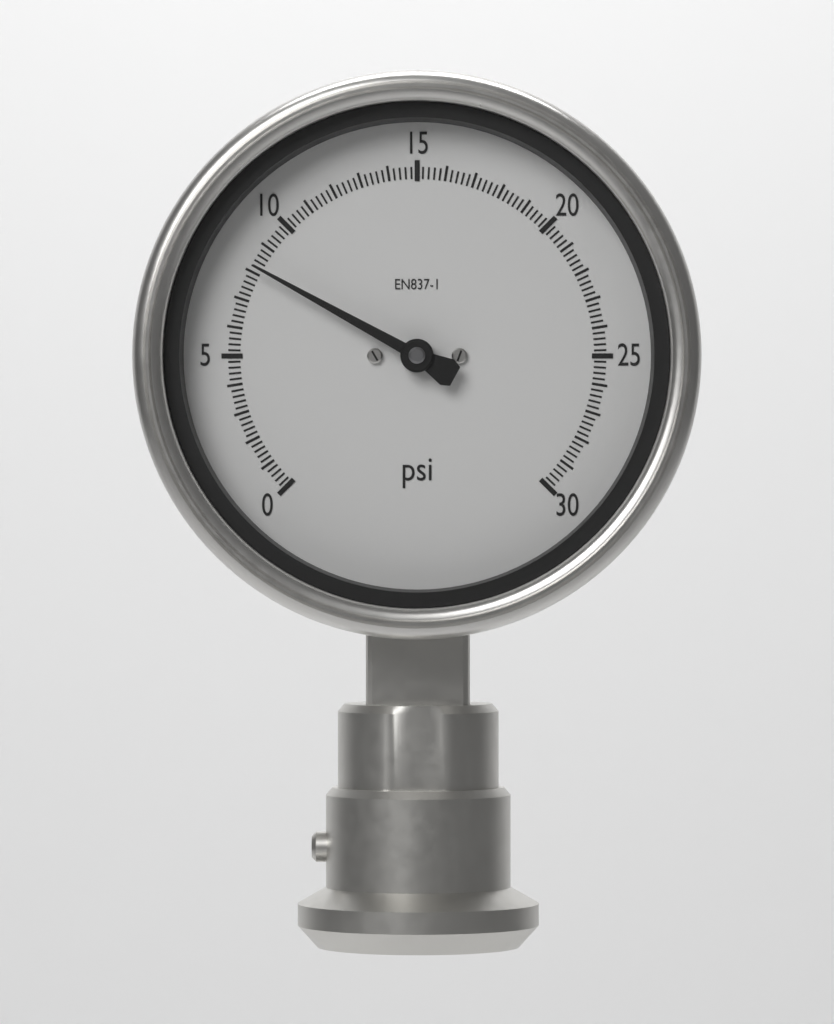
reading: 8.2 psi
